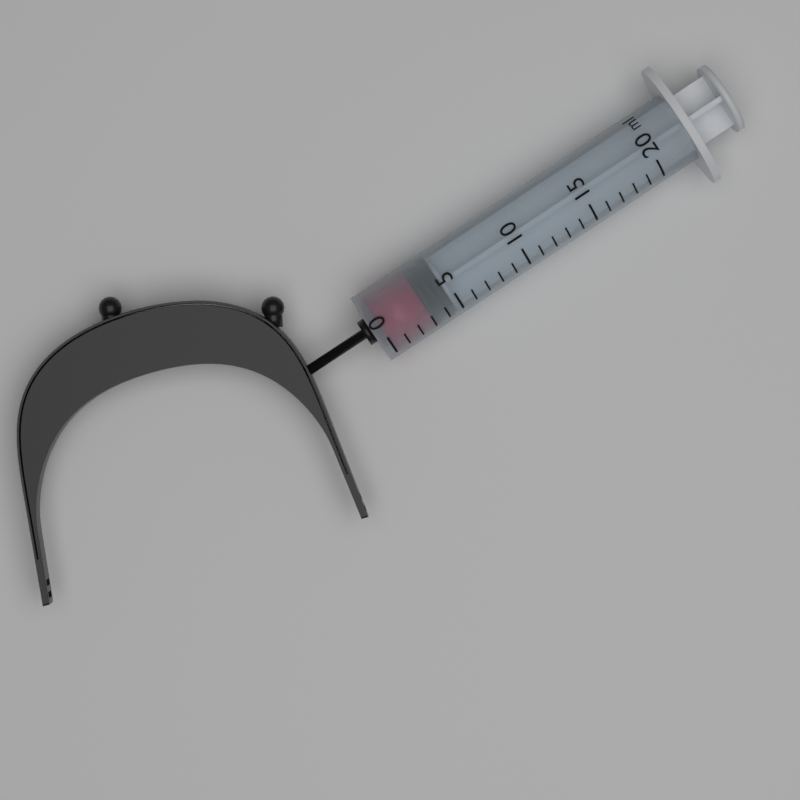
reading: 3 ml
